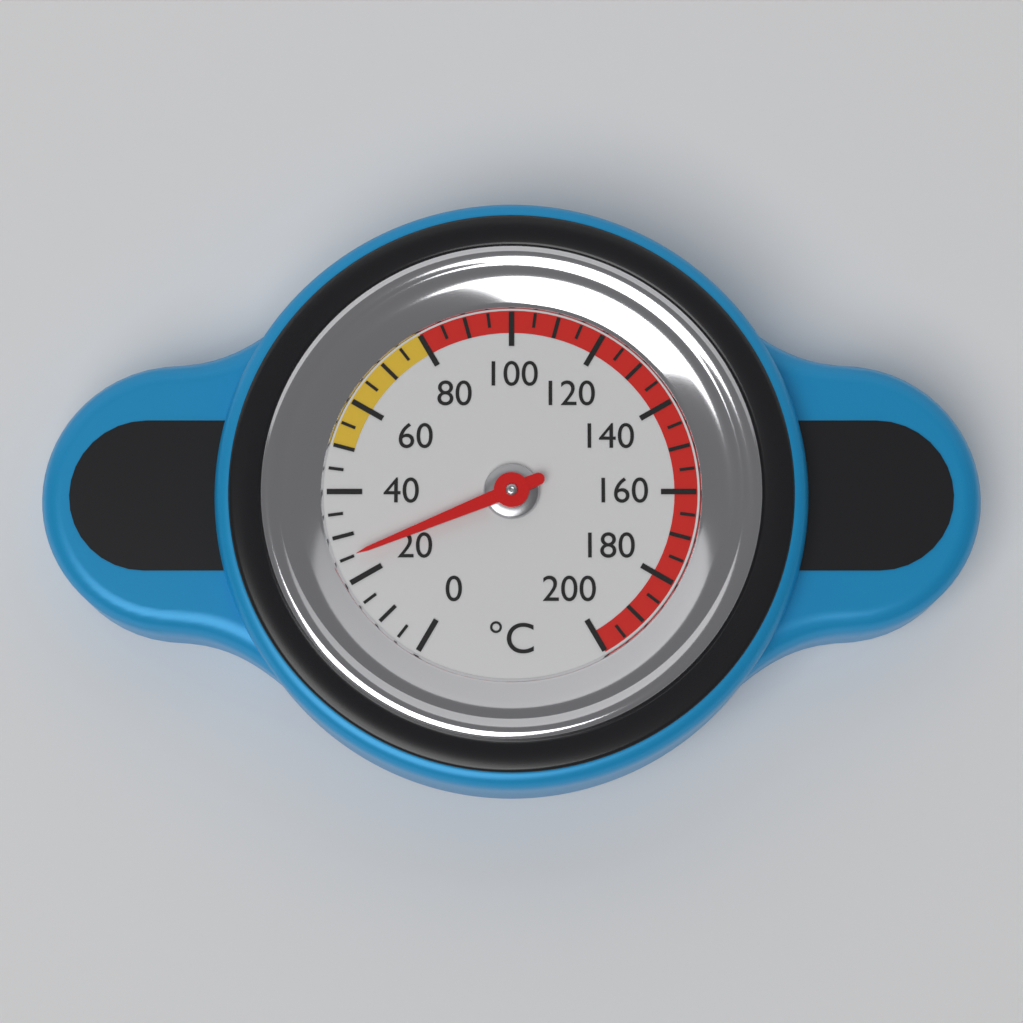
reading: 25 °C
